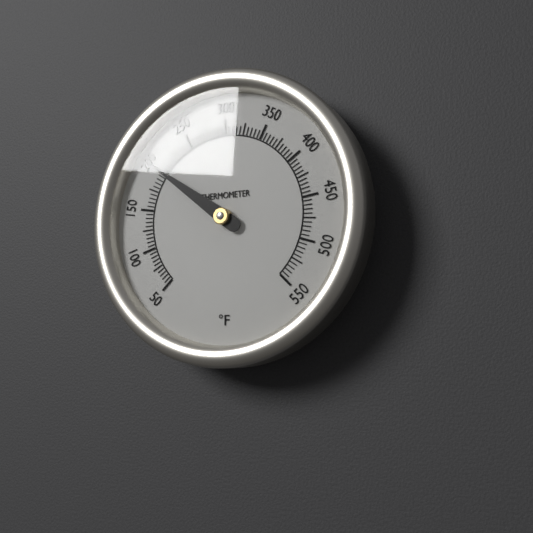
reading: 200 °F
